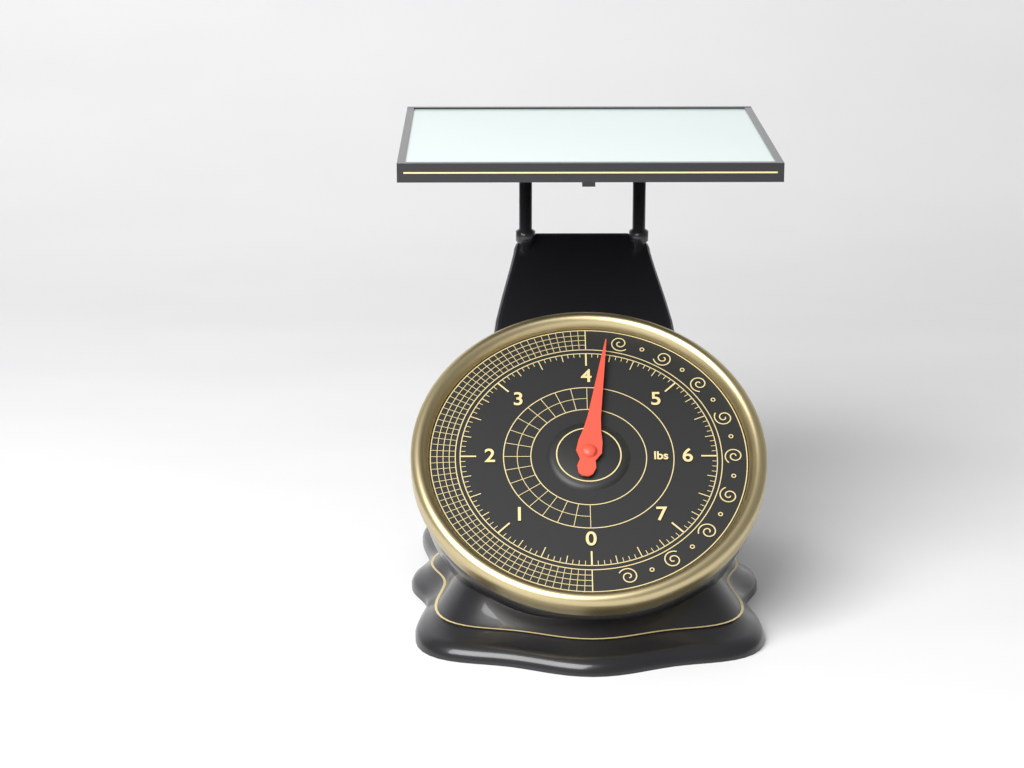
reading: 4.1875 lbs
